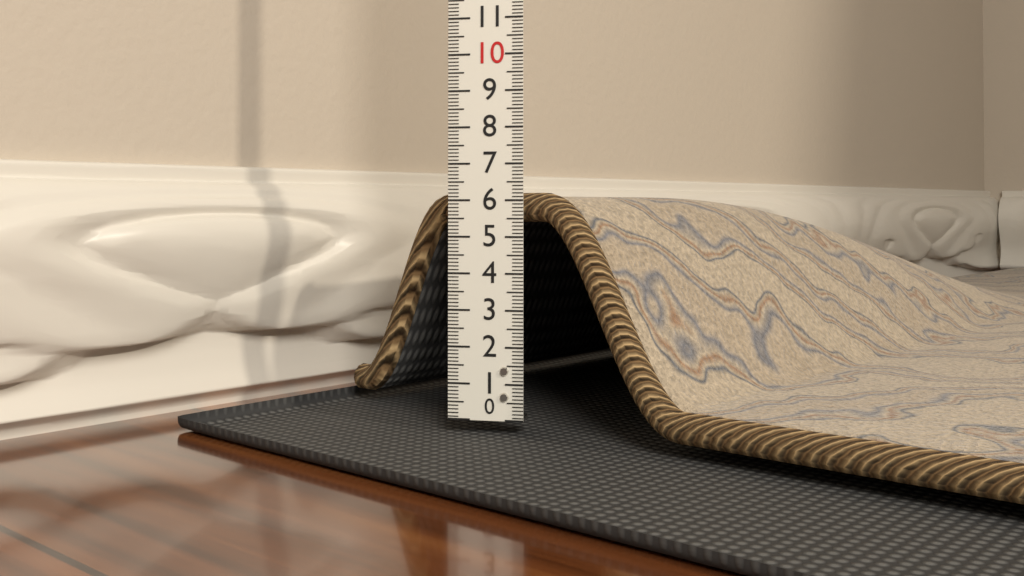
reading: 6.2 (no unit)
